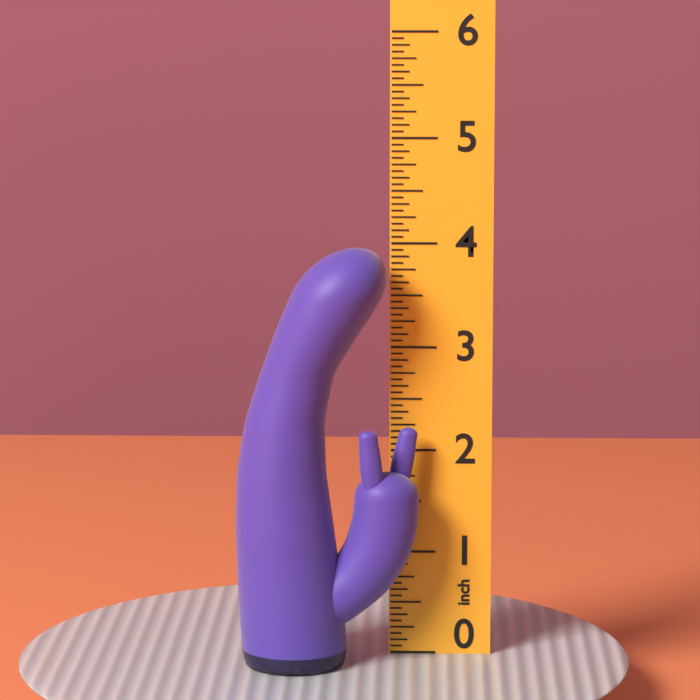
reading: 4.0000 inch
